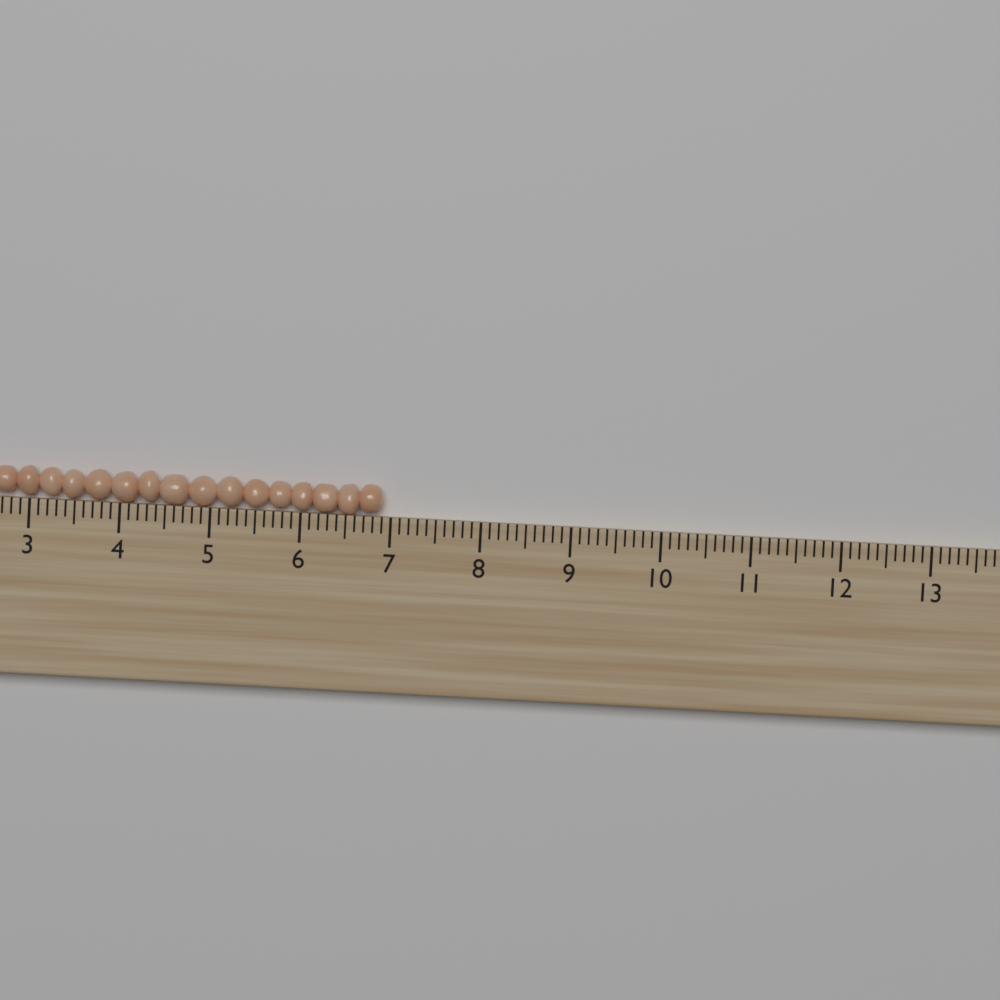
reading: 6.9 (no unit)
